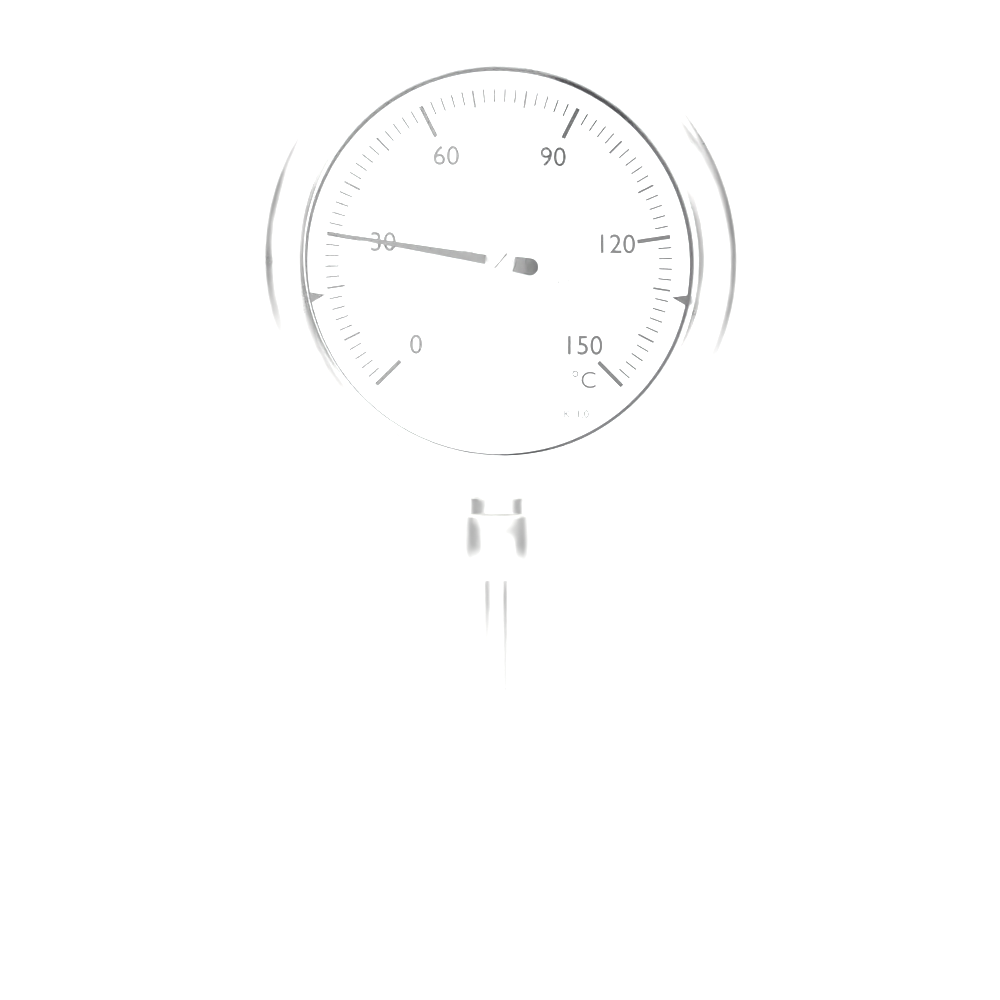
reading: 30 °C
